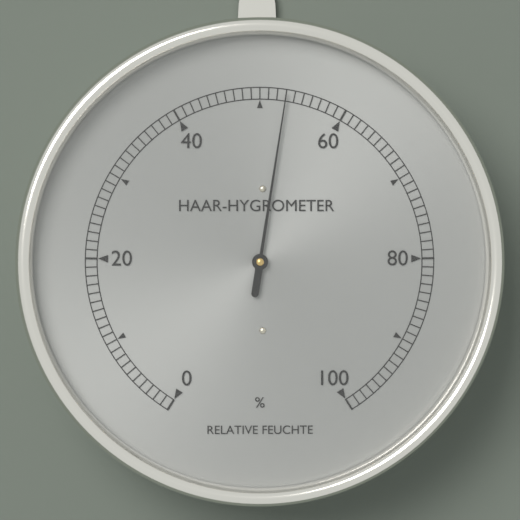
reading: 53 %
